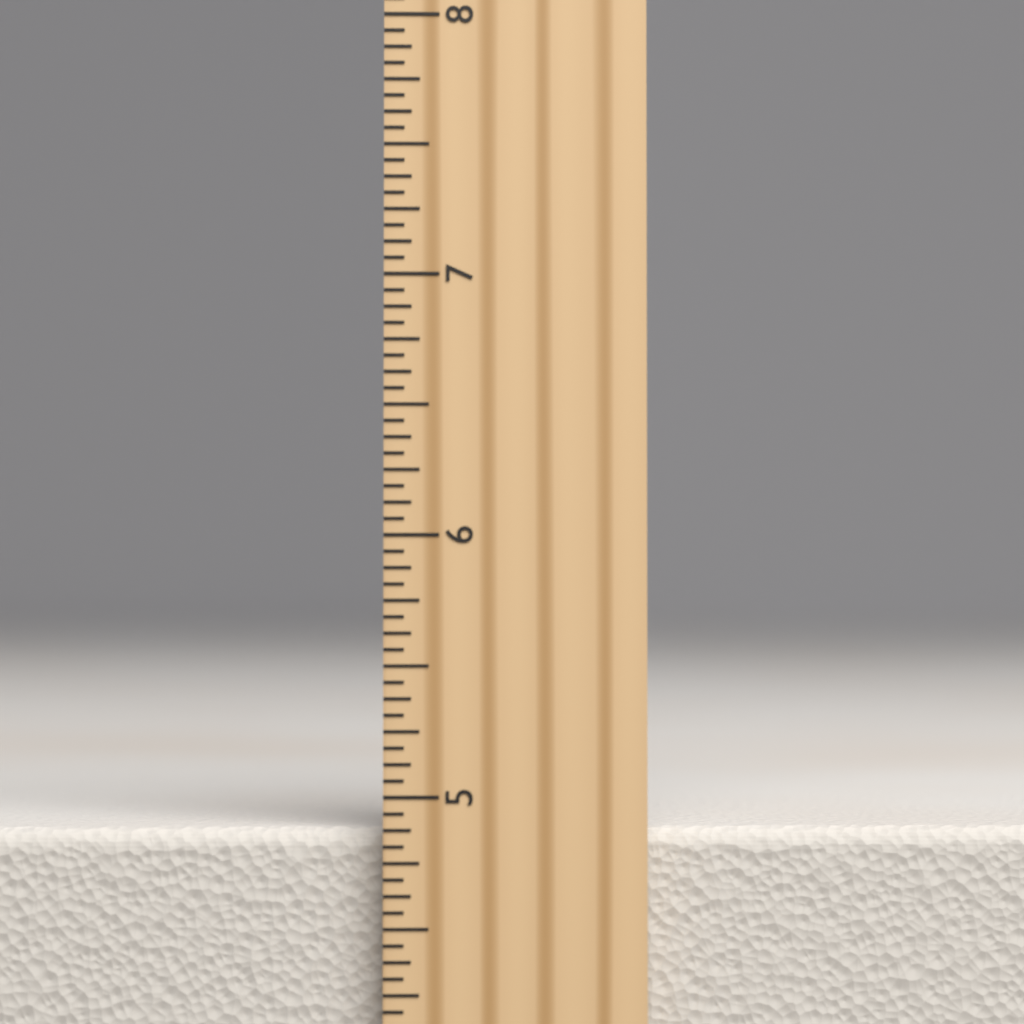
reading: 4.8750 inch
